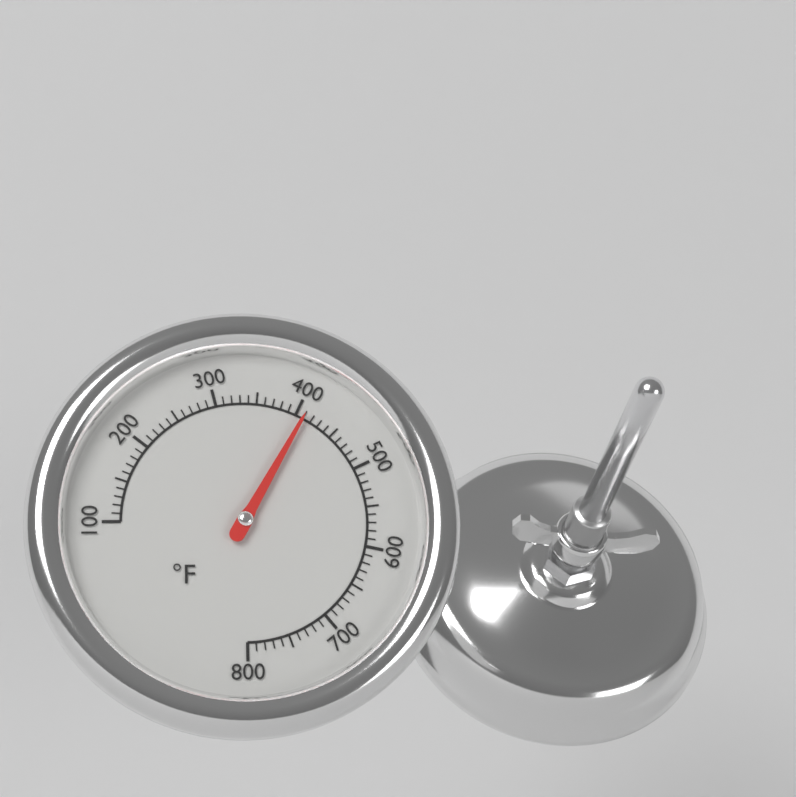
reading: 410 °F
